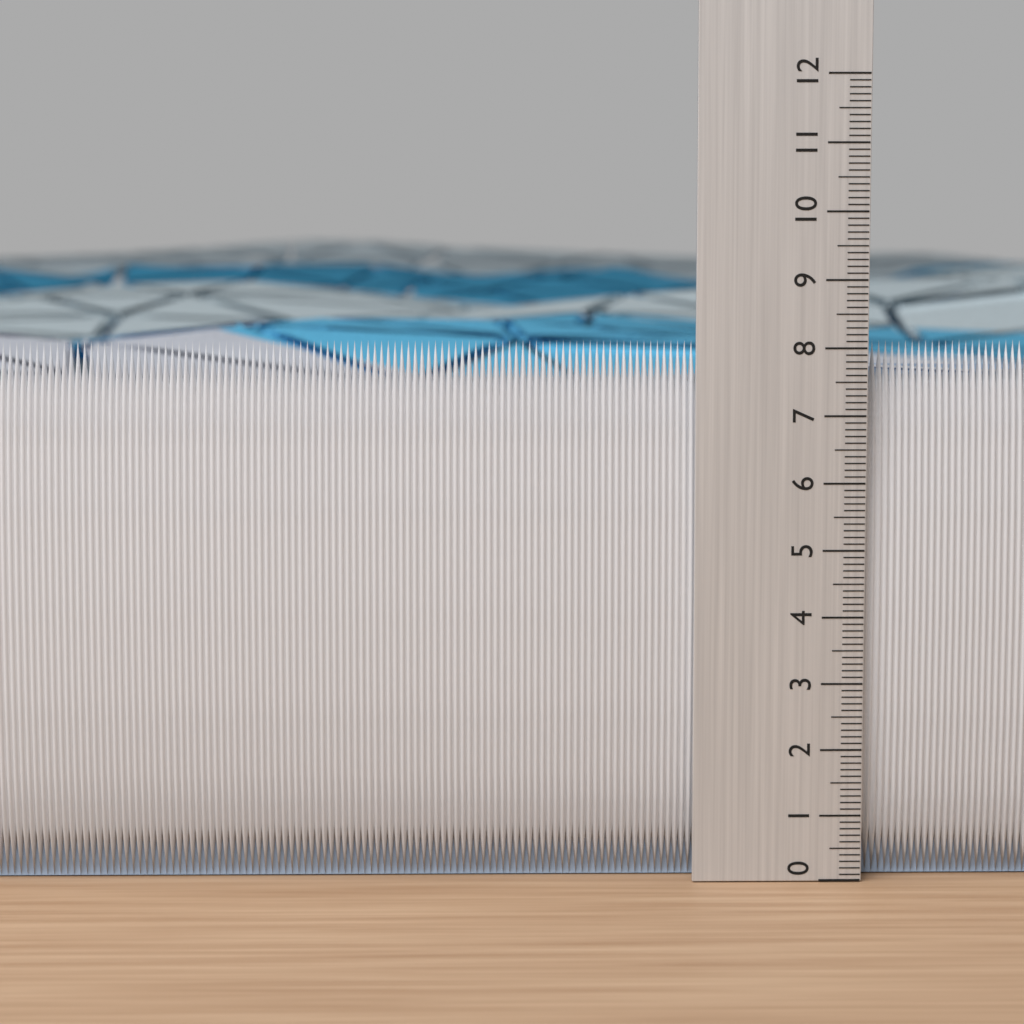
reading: 8.1 (no unit)
